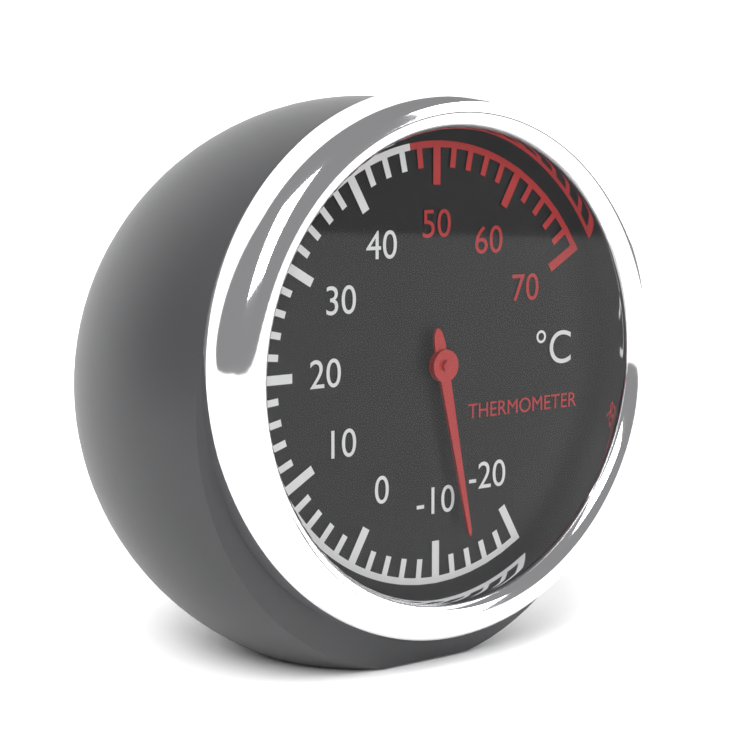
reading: -14 °C
